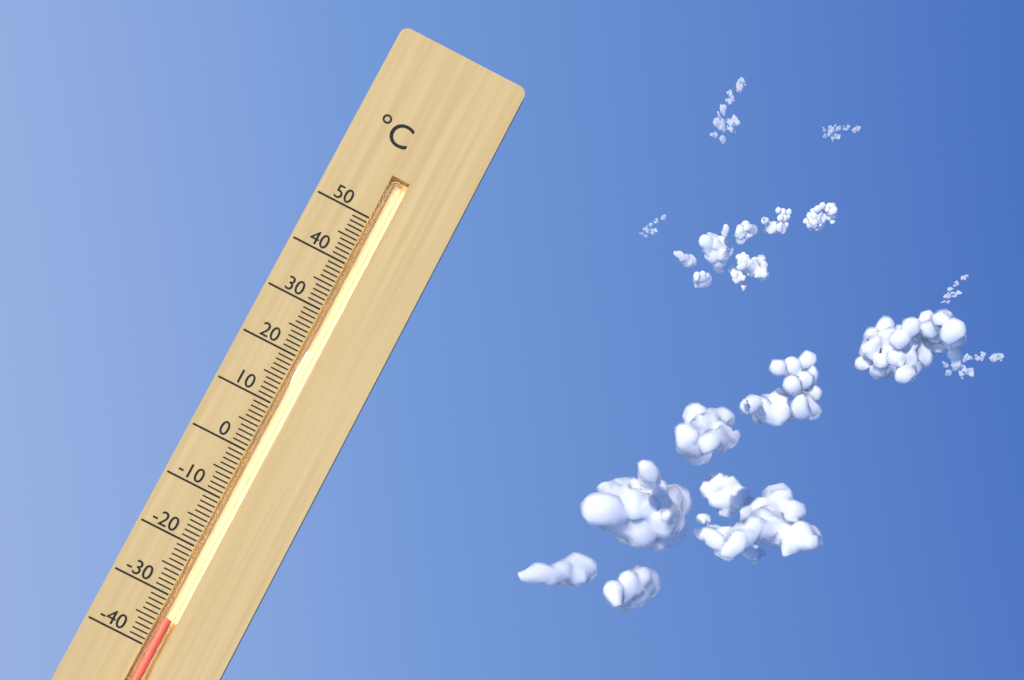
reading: -34 °C
